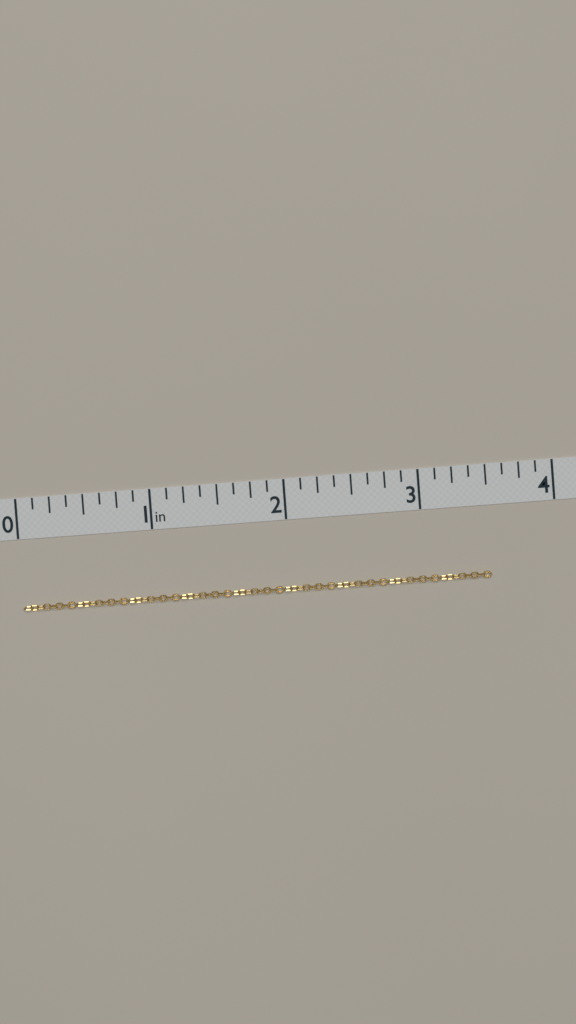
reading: 3.500 in
